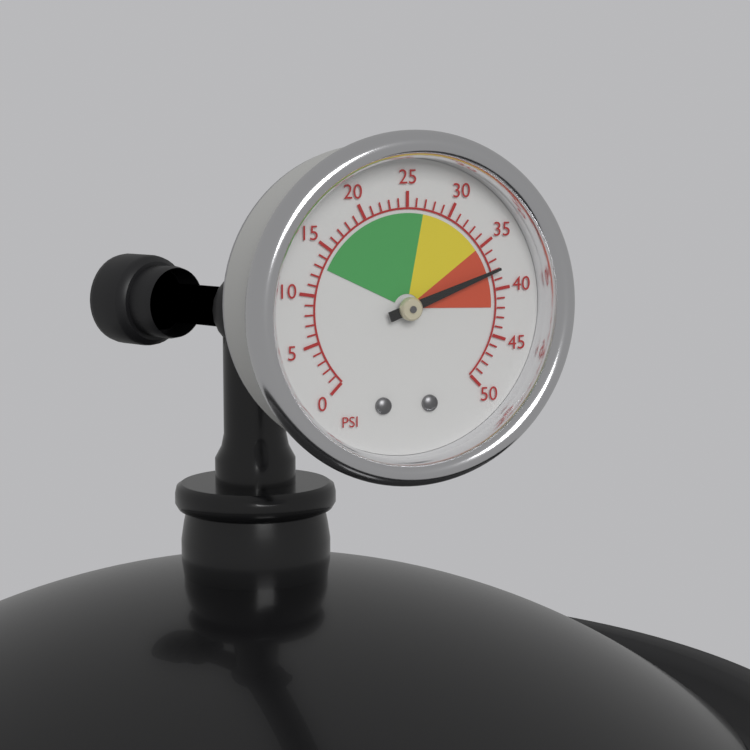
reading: 38 psi
